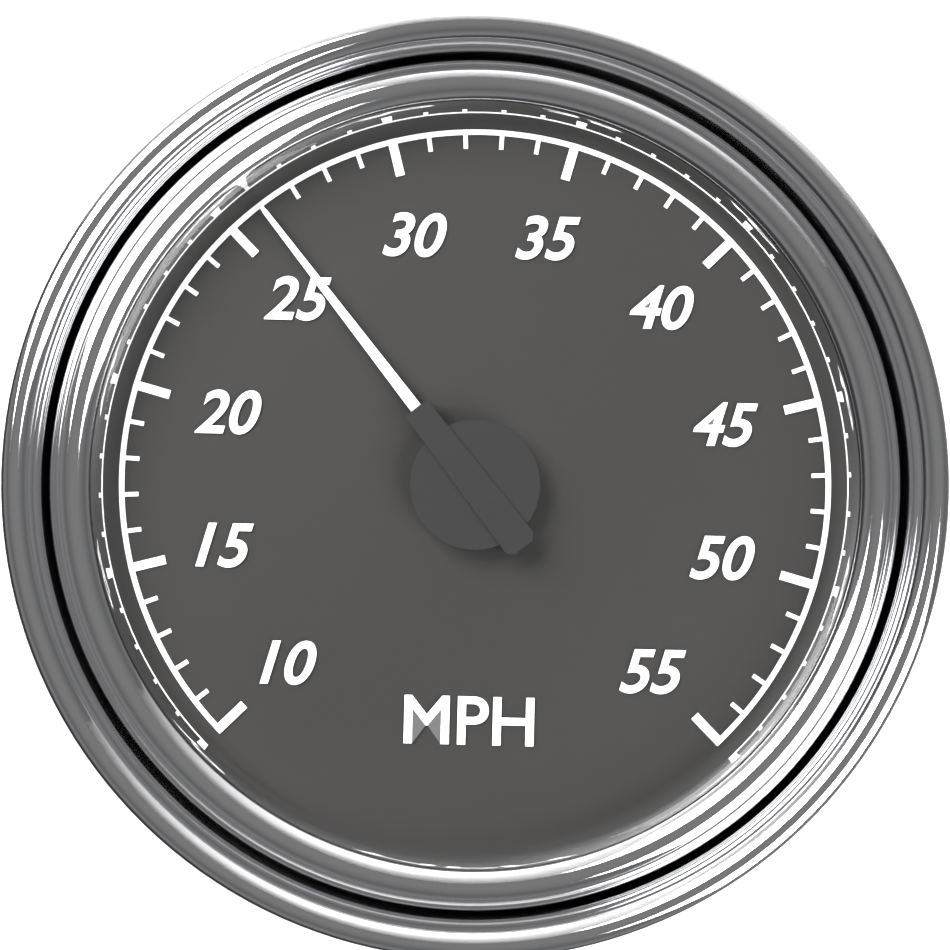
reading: 26 MPH
